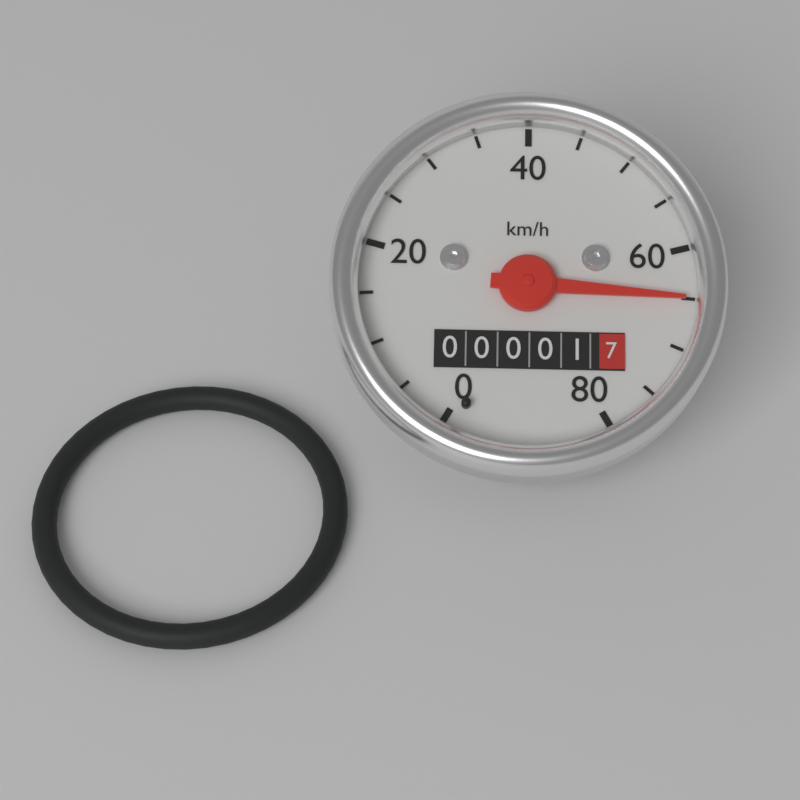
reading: 65 km/h
